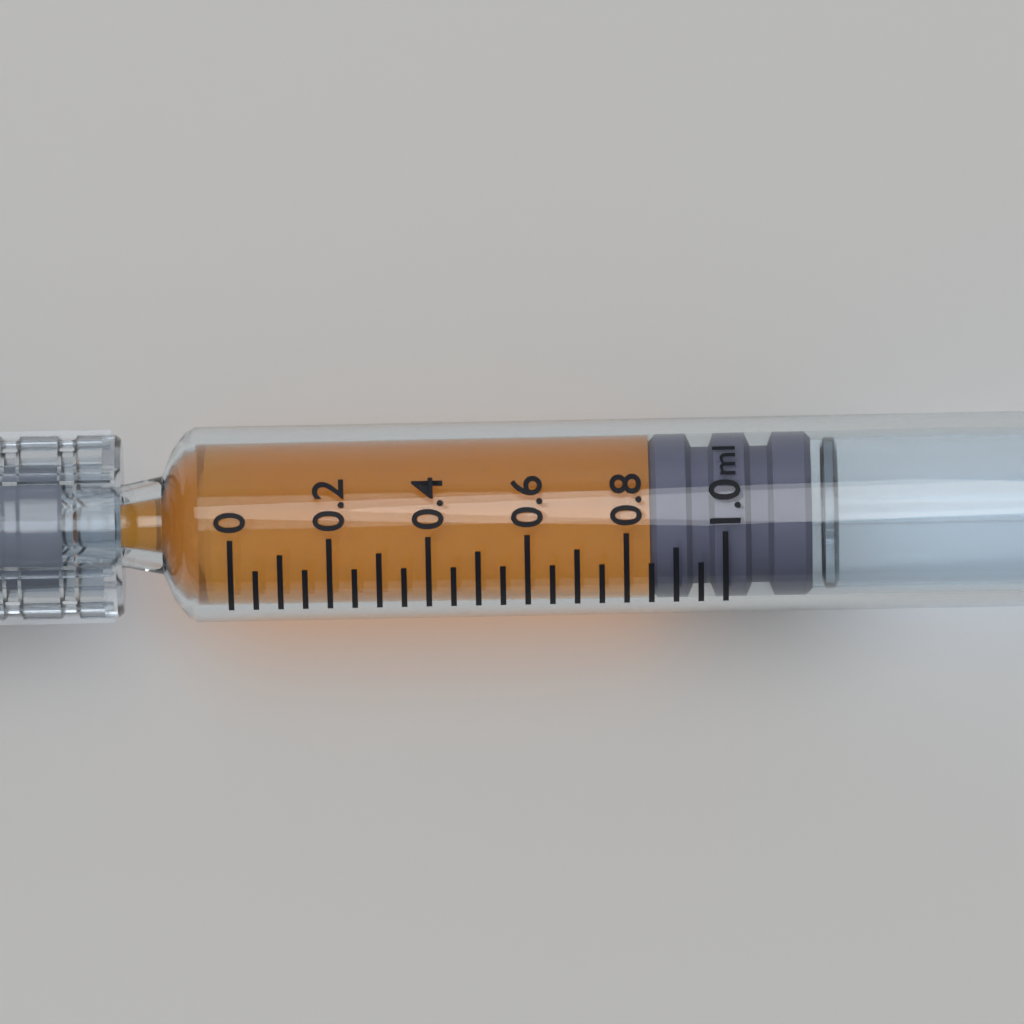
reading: 0.85 ml
